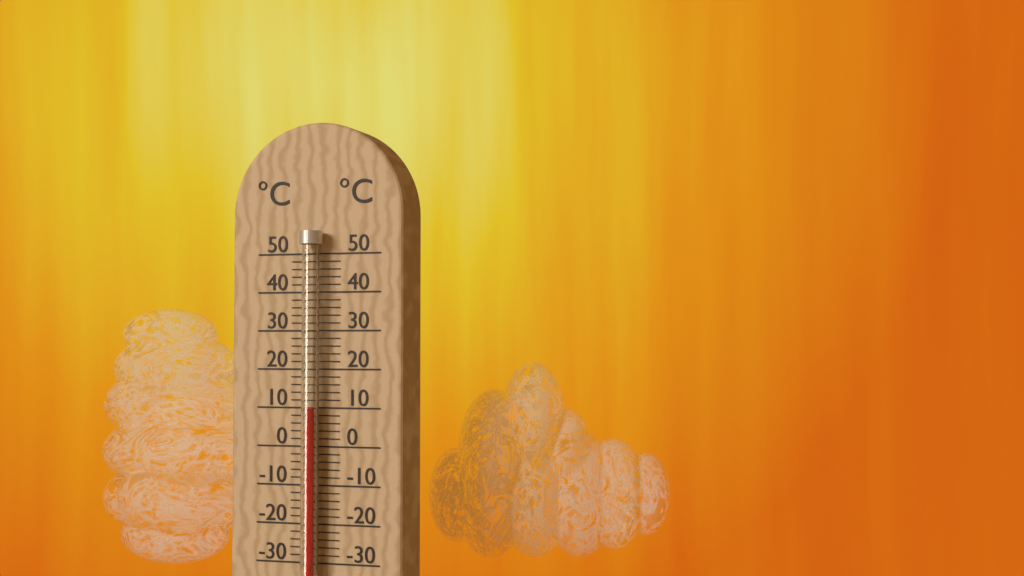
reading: 10 °C
